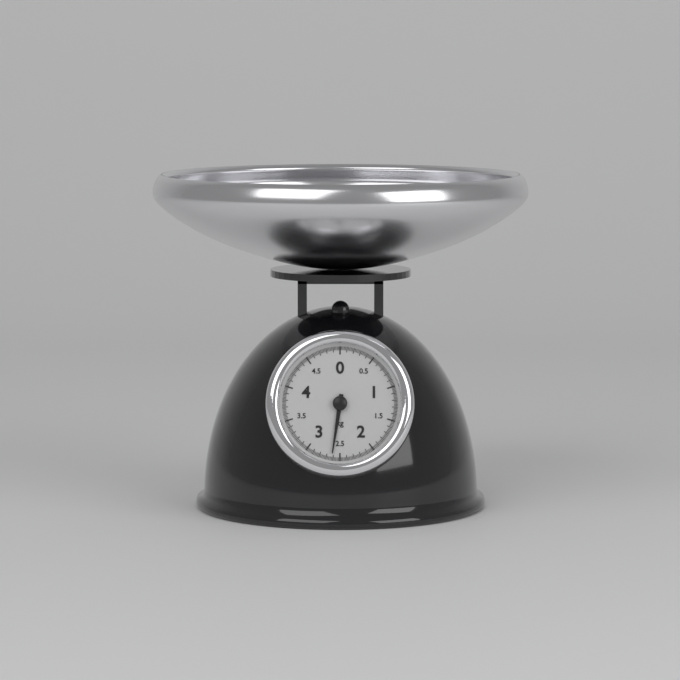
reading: 2.62 kg
